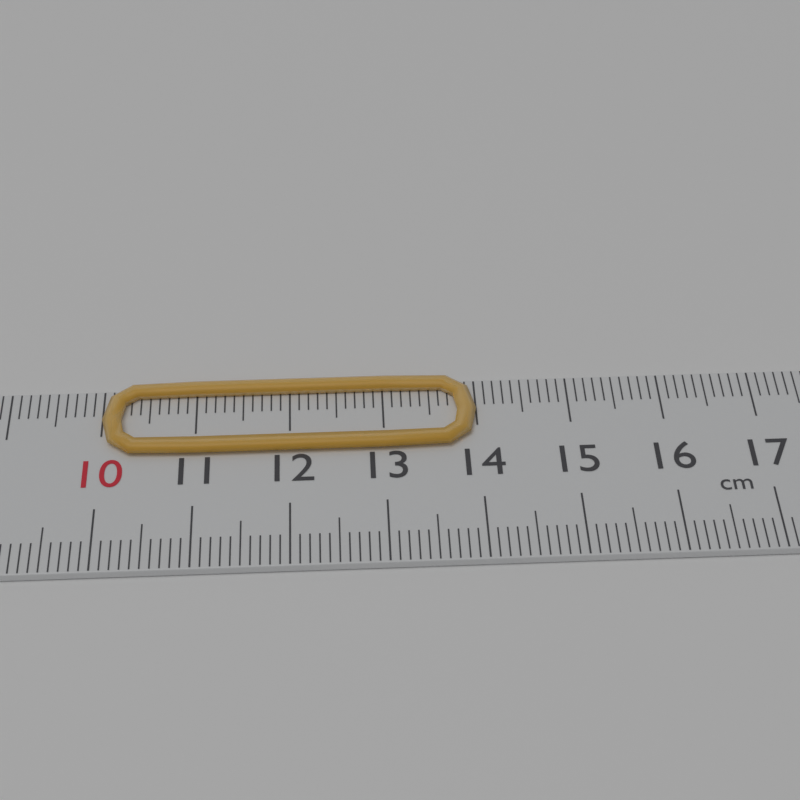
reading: 14.0 cm
